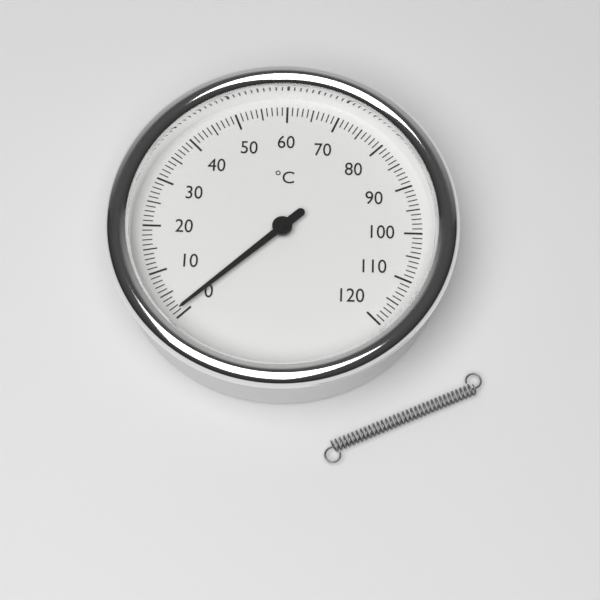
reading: 1 °C
